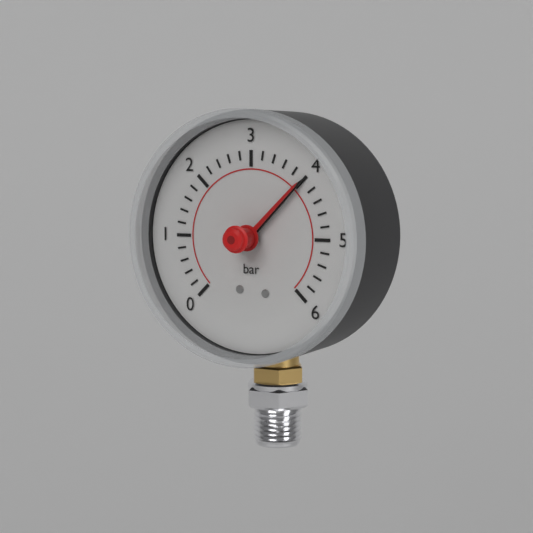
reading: 4.0 bar
